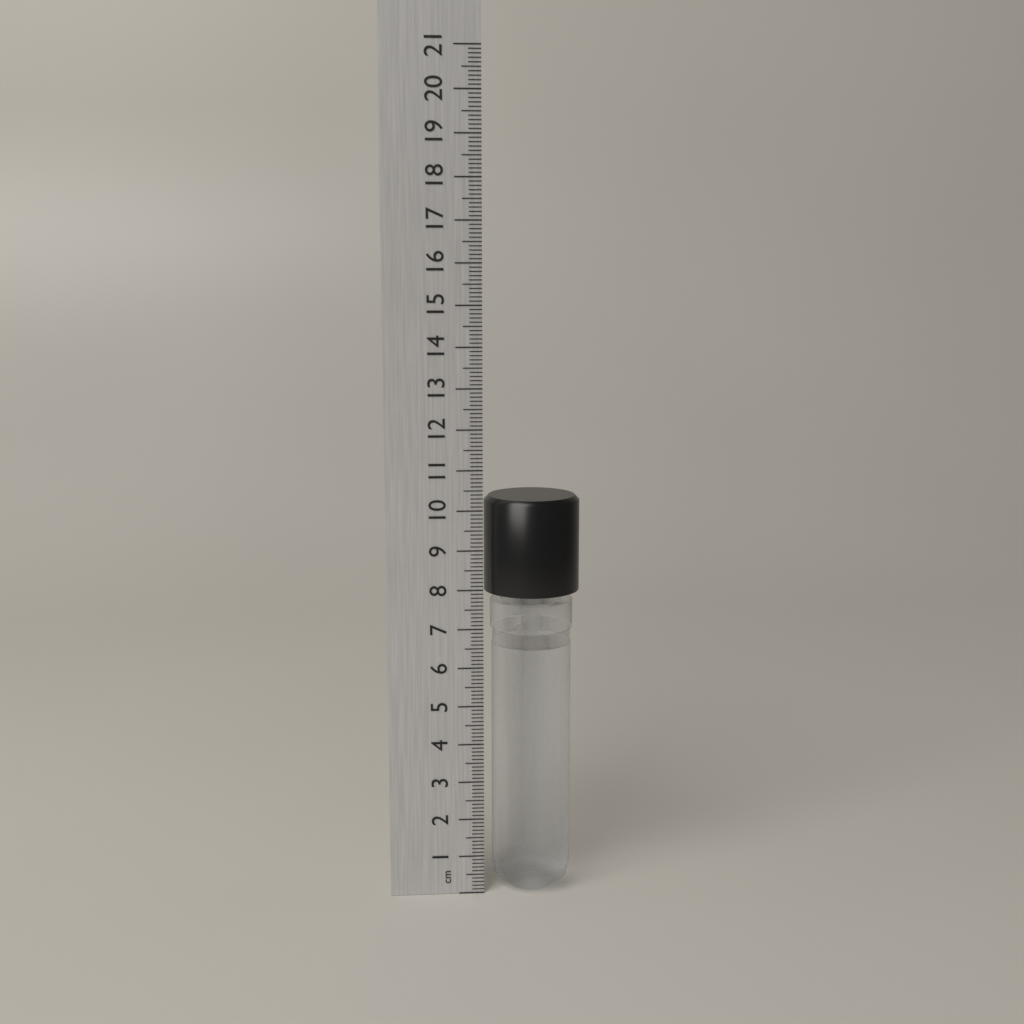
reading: 10.3 cm
